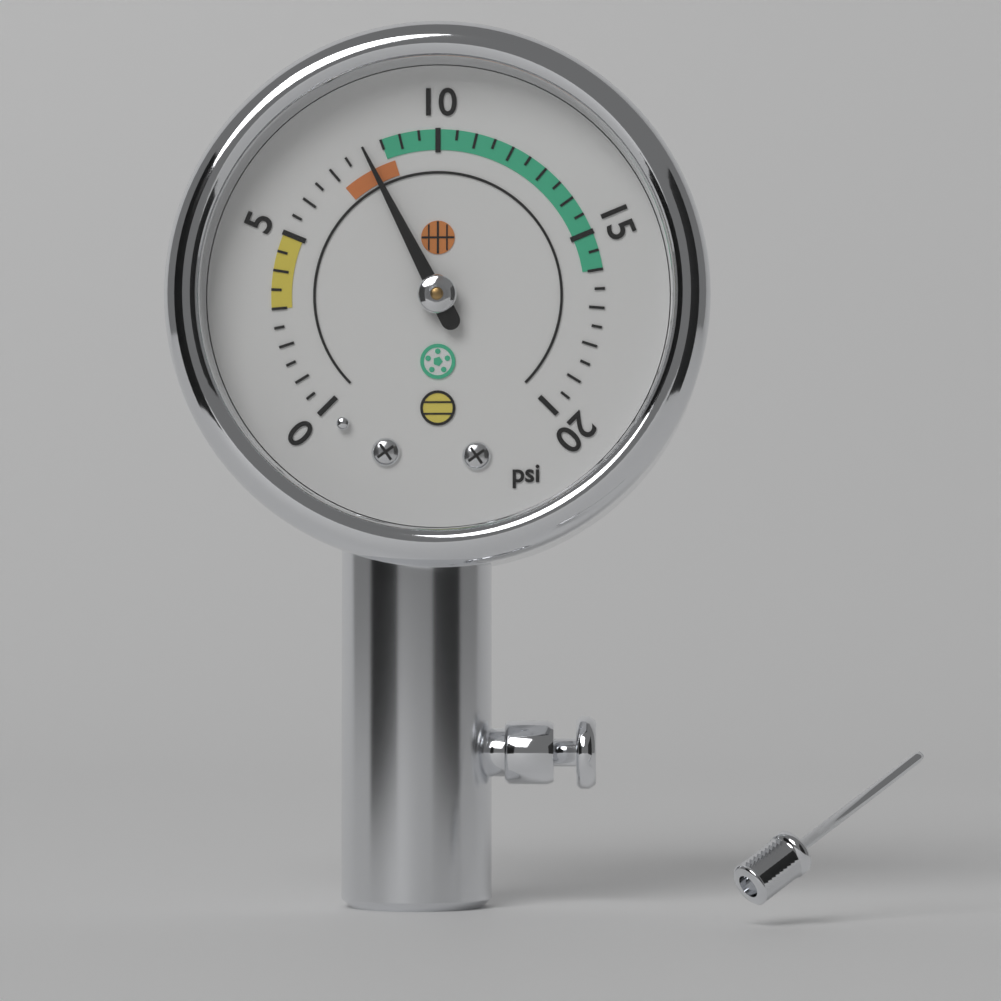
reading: 8.0 psi
